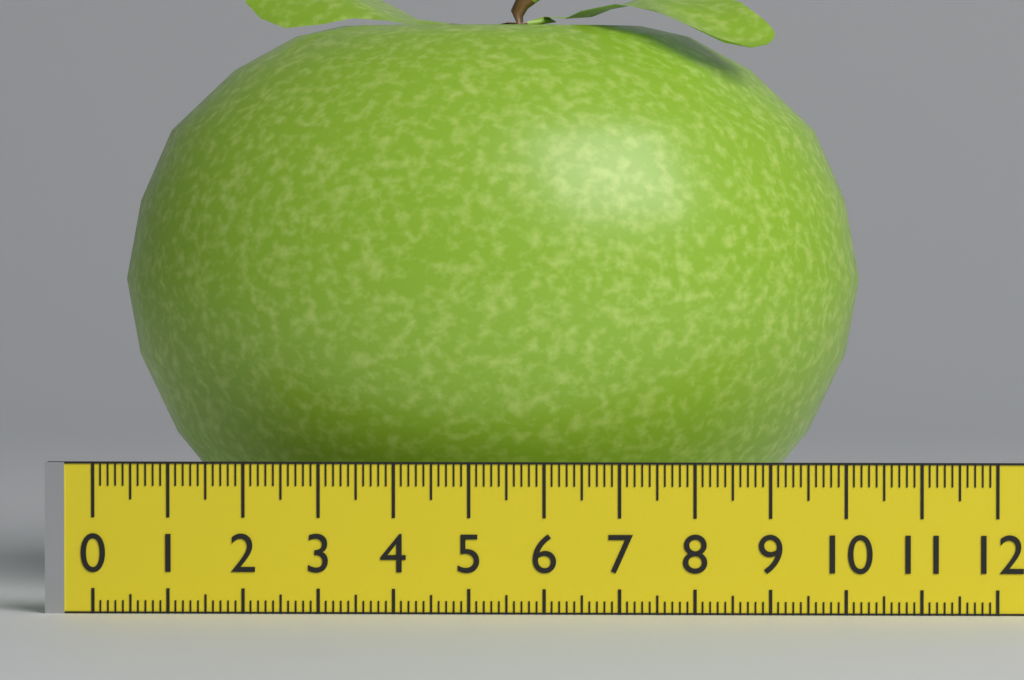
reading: 10.2 (no unit)
